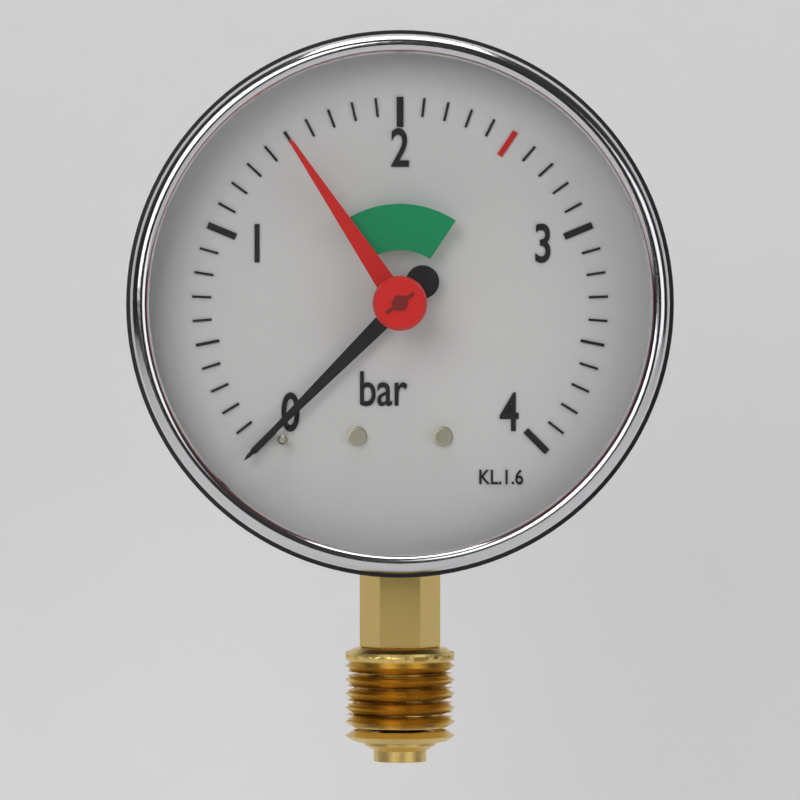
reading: 0.0 bar
